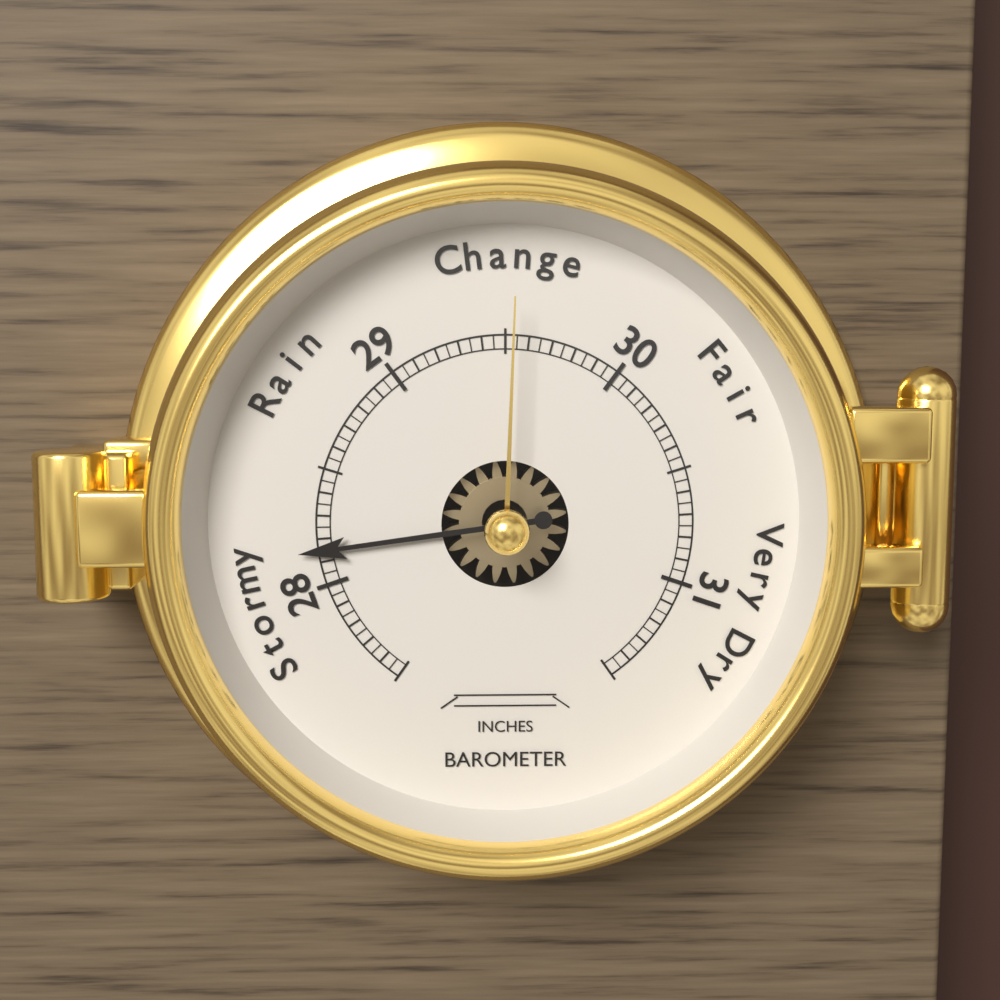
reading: 28.15 inches
